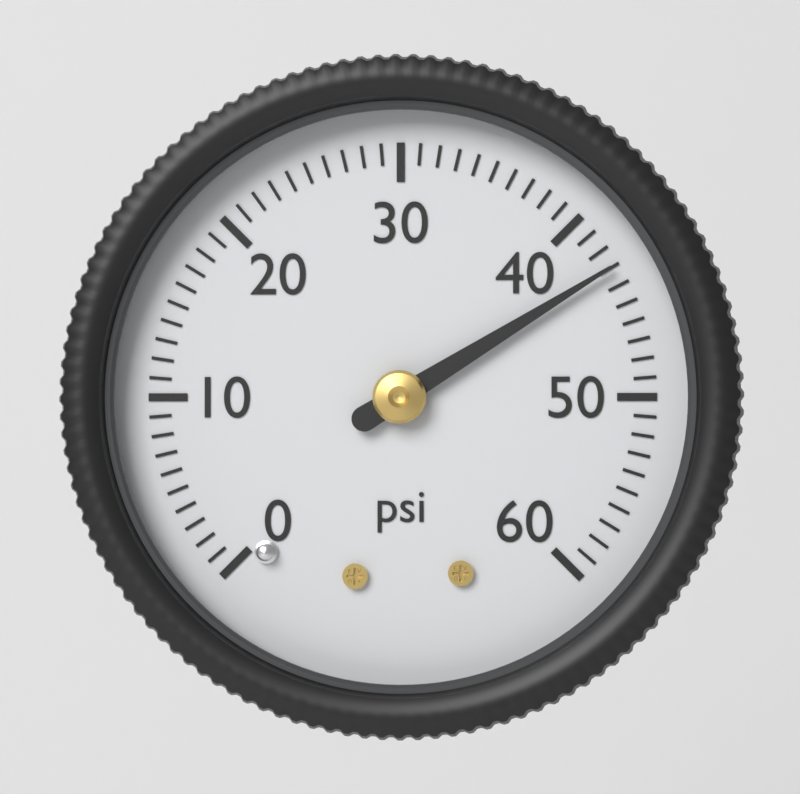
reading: 43 psi
